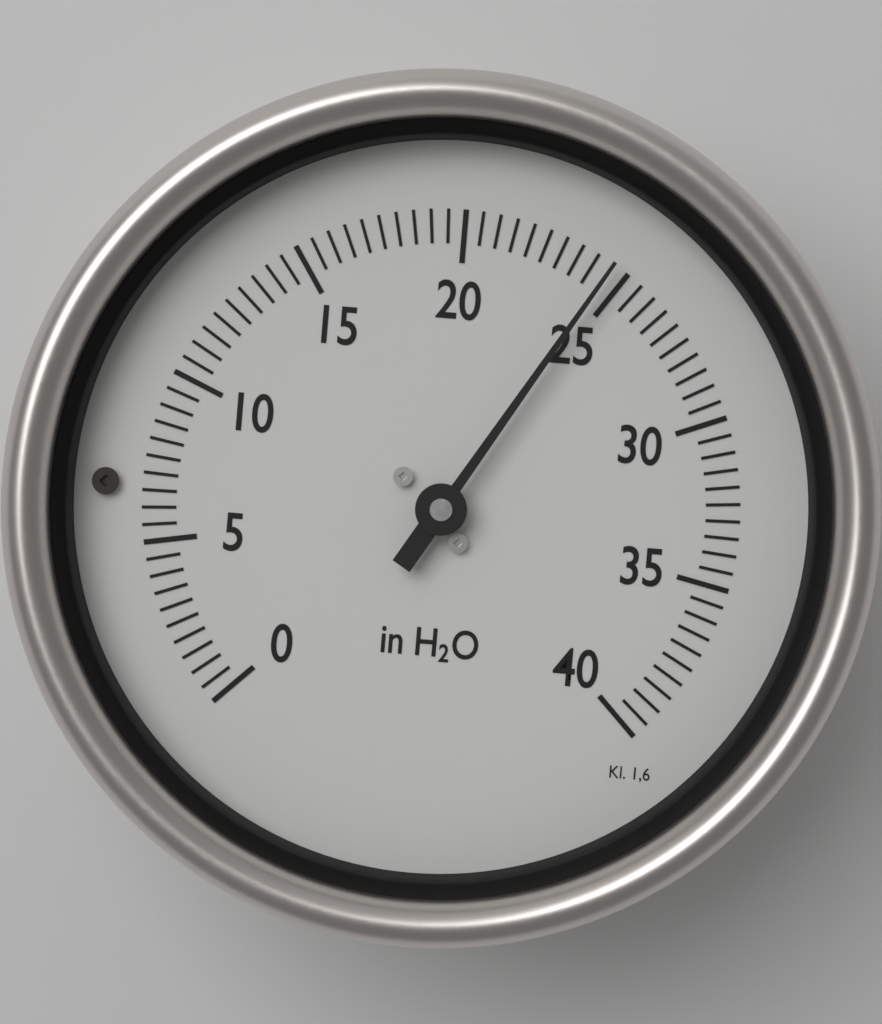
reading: 24.5 in H2O
